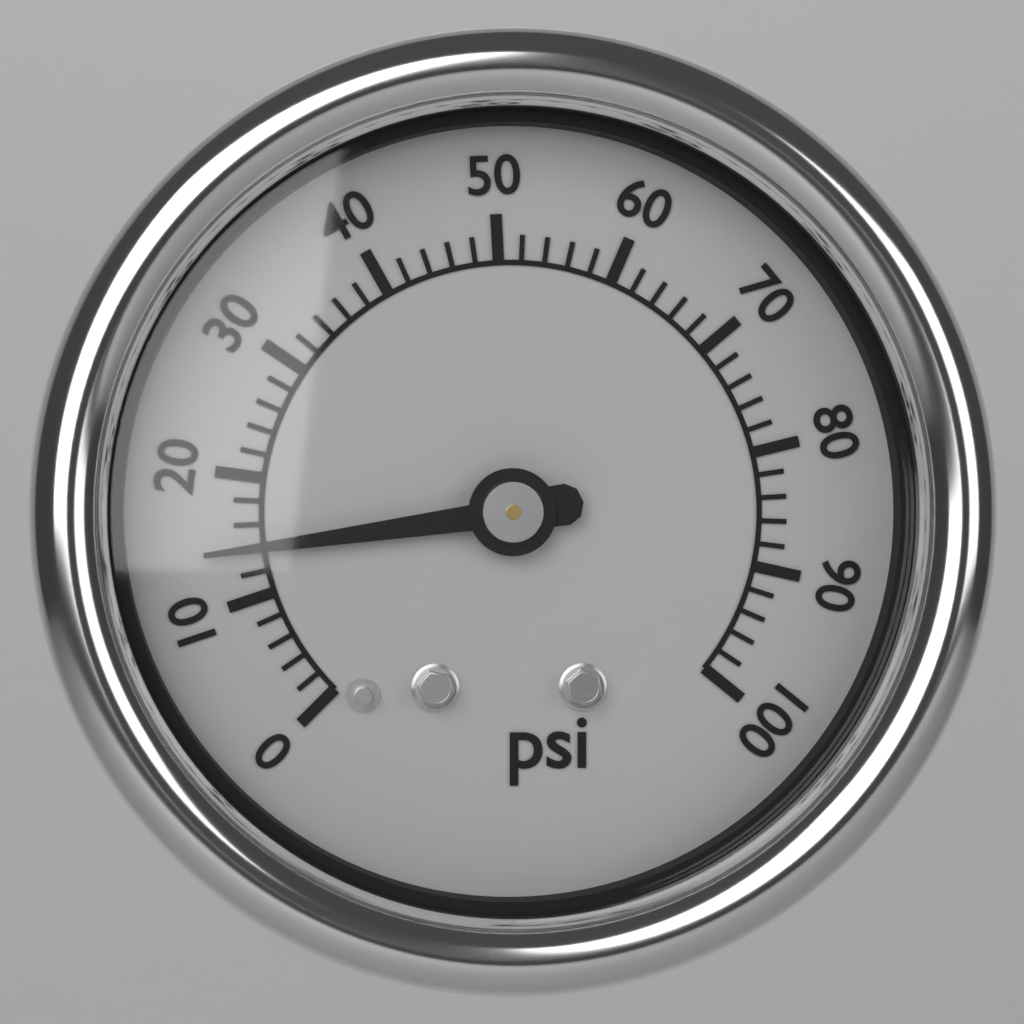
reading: 14 psi
